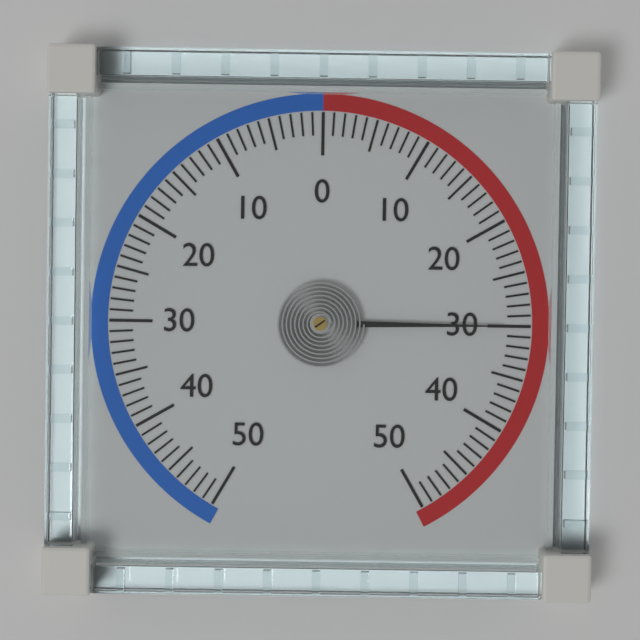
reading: 30 (no unit)
